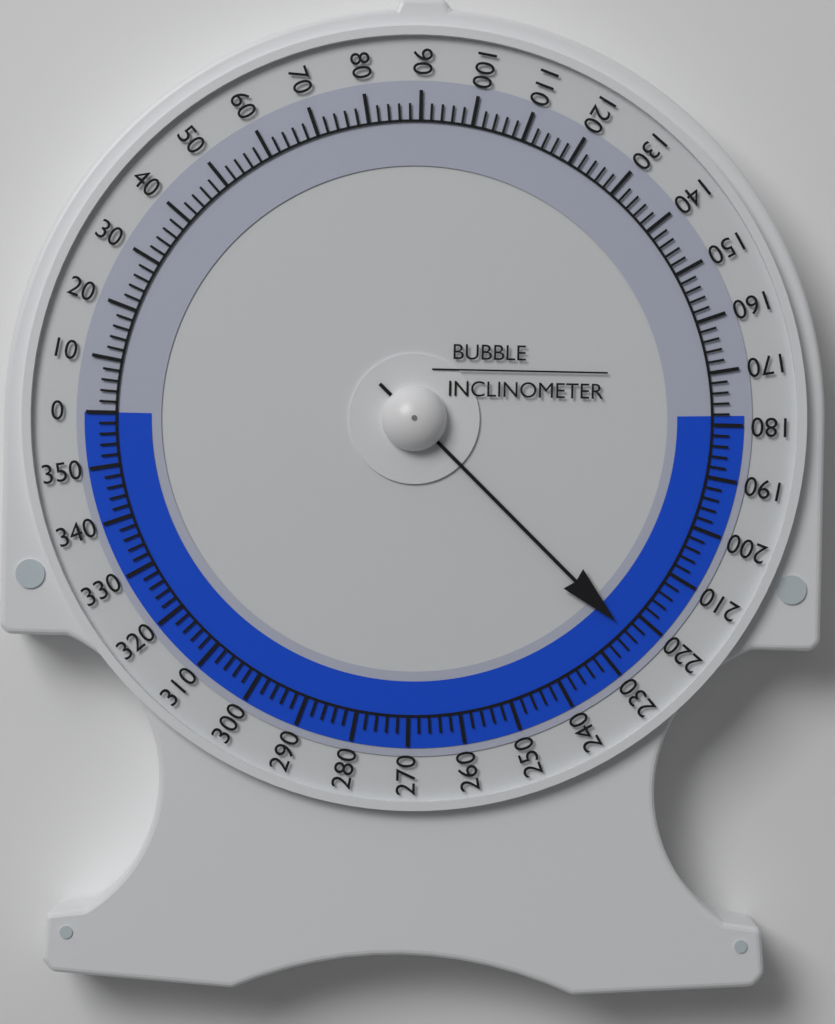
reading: 224 (no unit)
